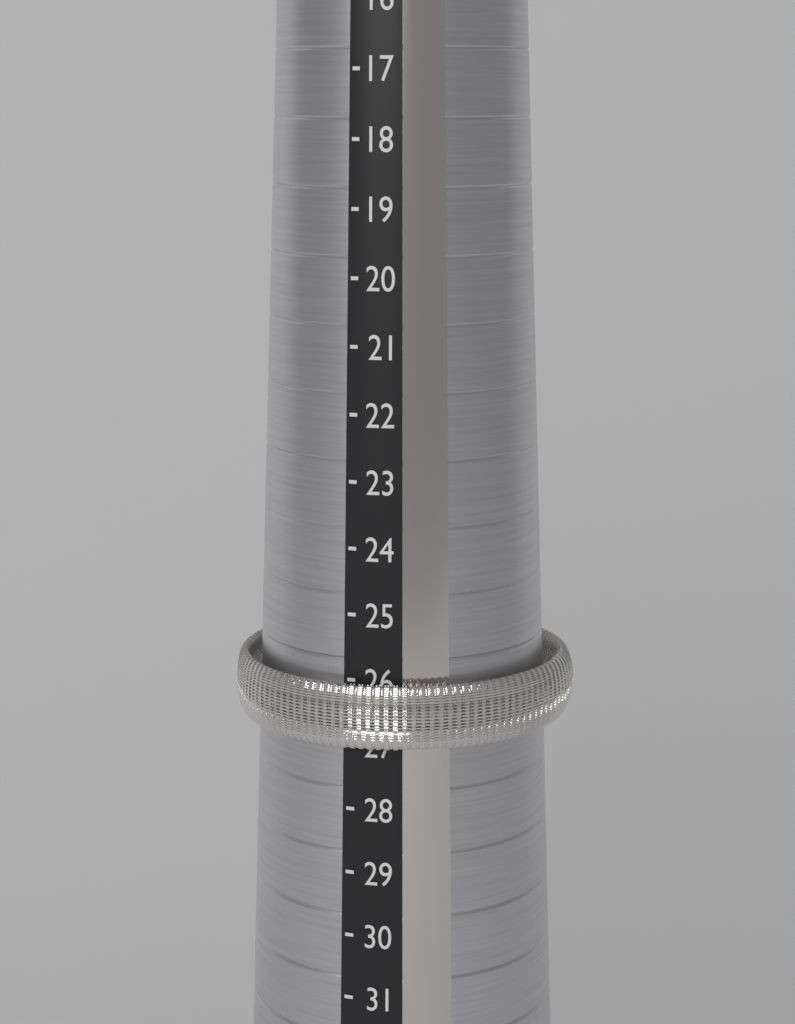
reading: 27 (no unit)
